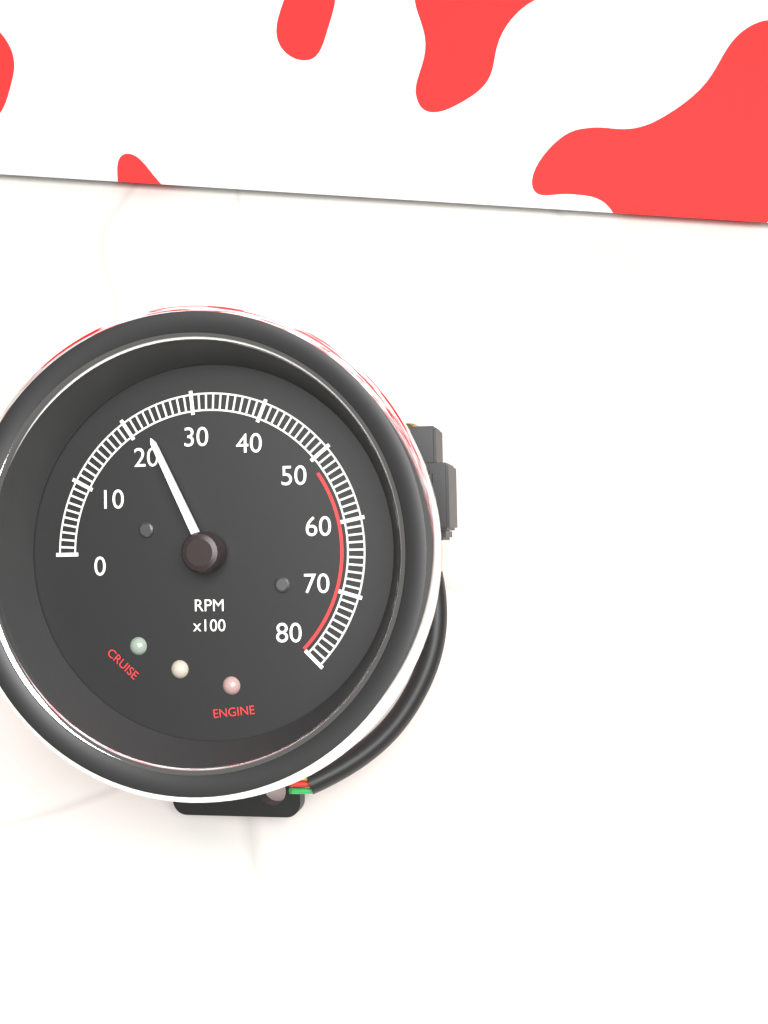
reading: 2300 RPM
